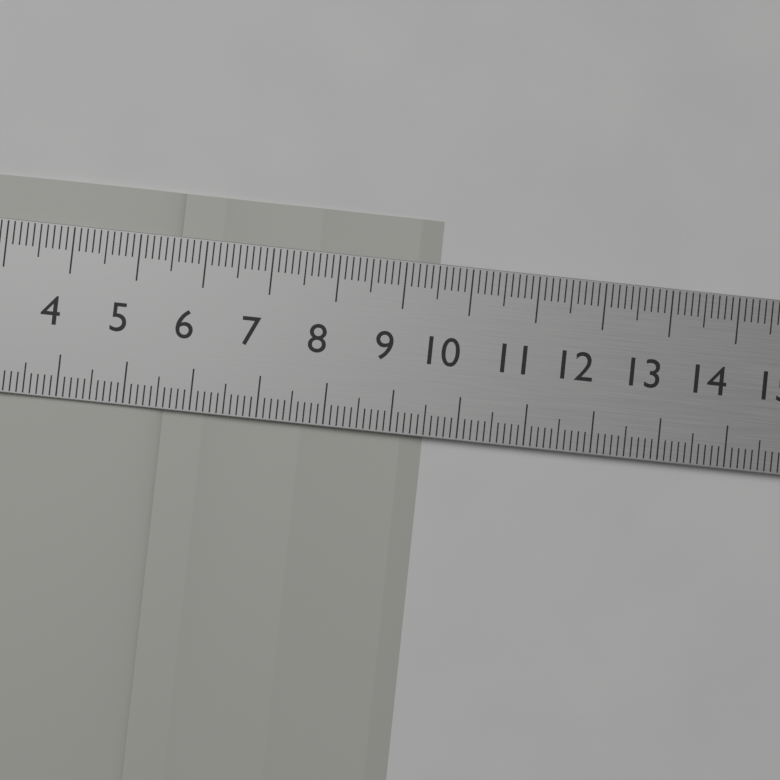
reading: 9.5 cm
